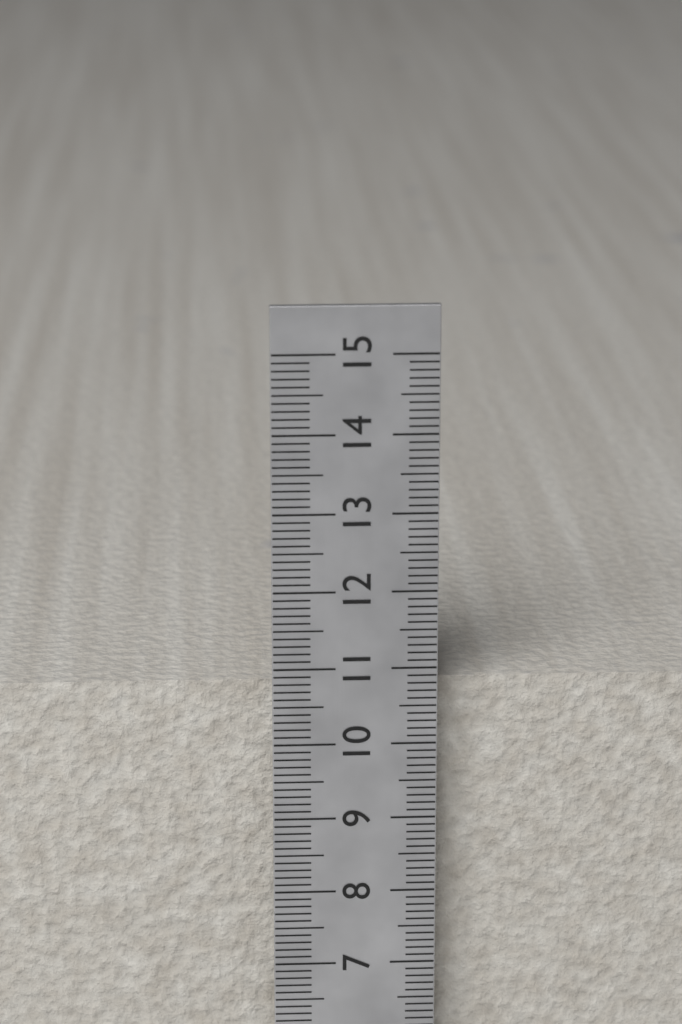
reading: 10.7 cm
